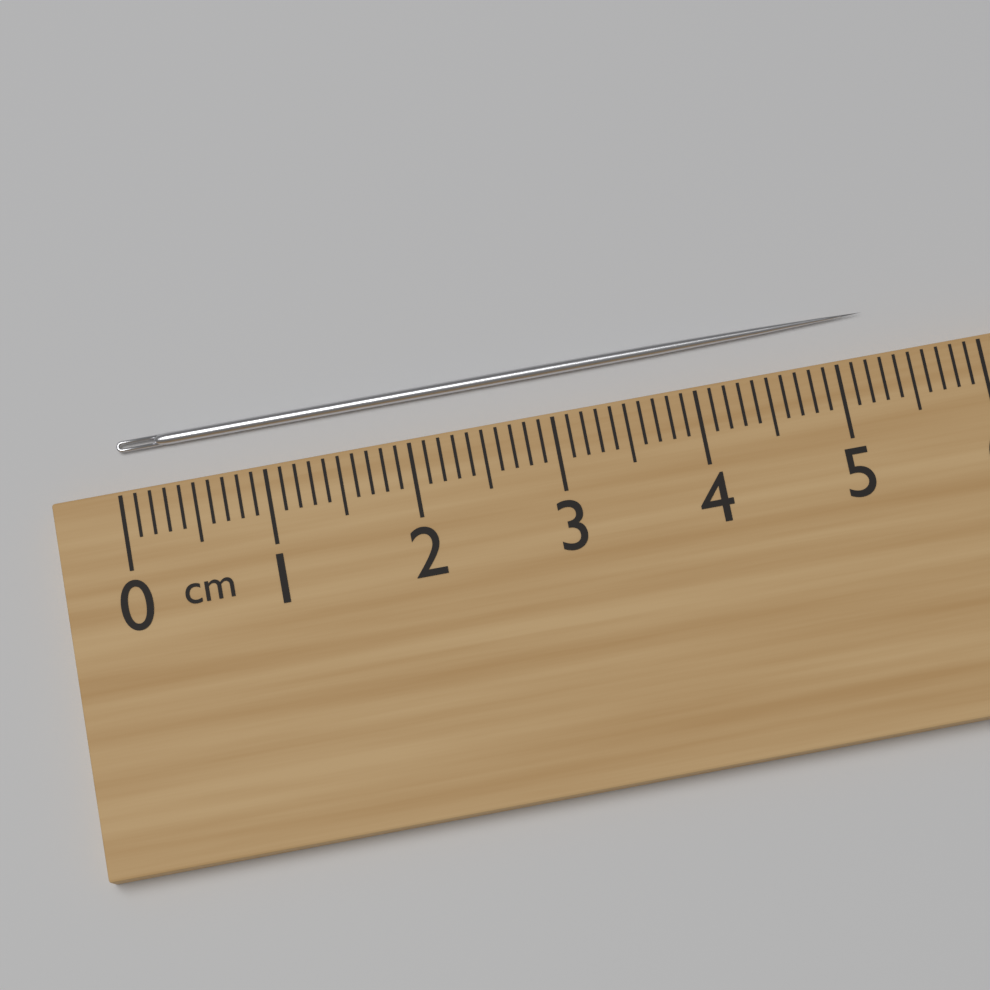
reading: 5.3 cm
